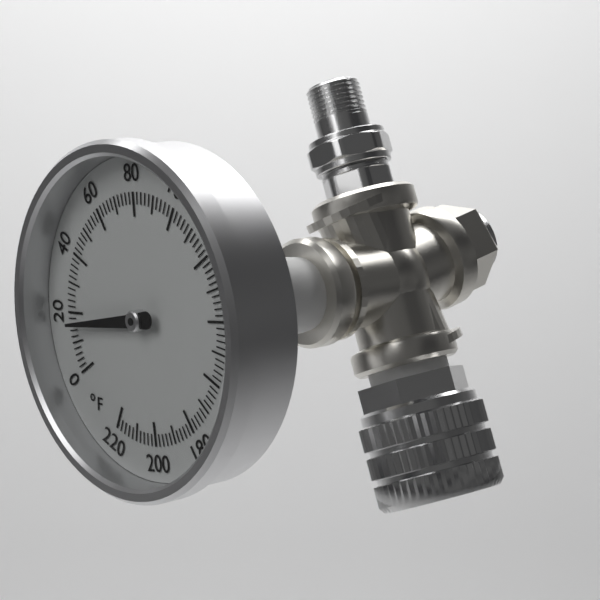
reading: 16 °F
